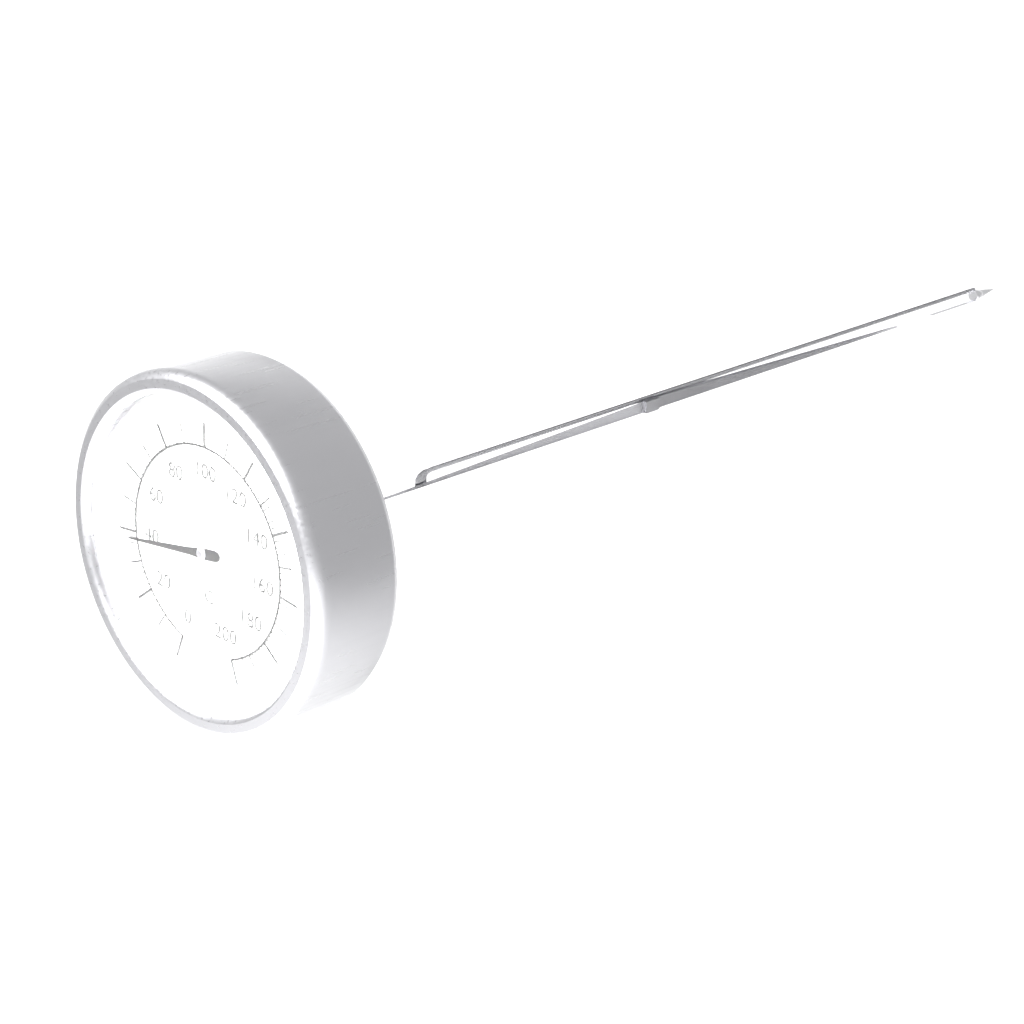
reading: 38 °C
